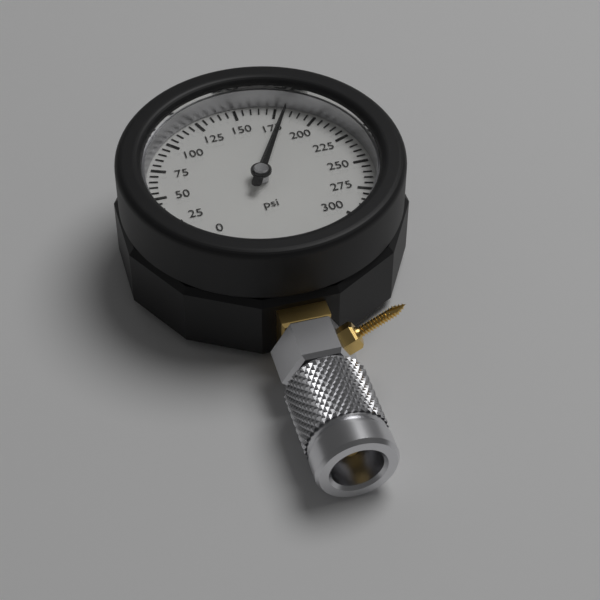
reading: 182 psi
